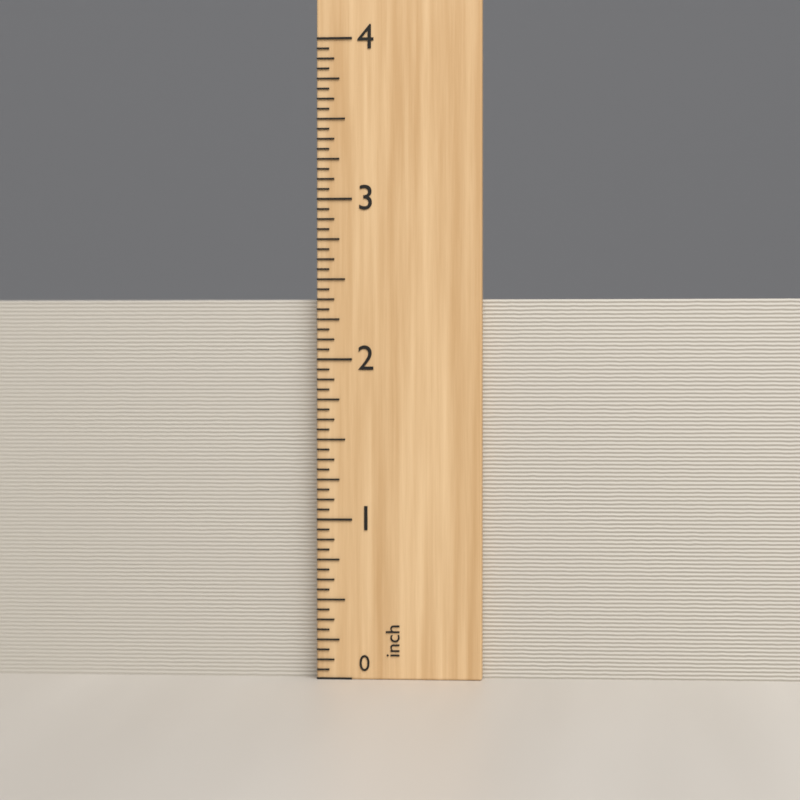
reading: 2.3750 inch
